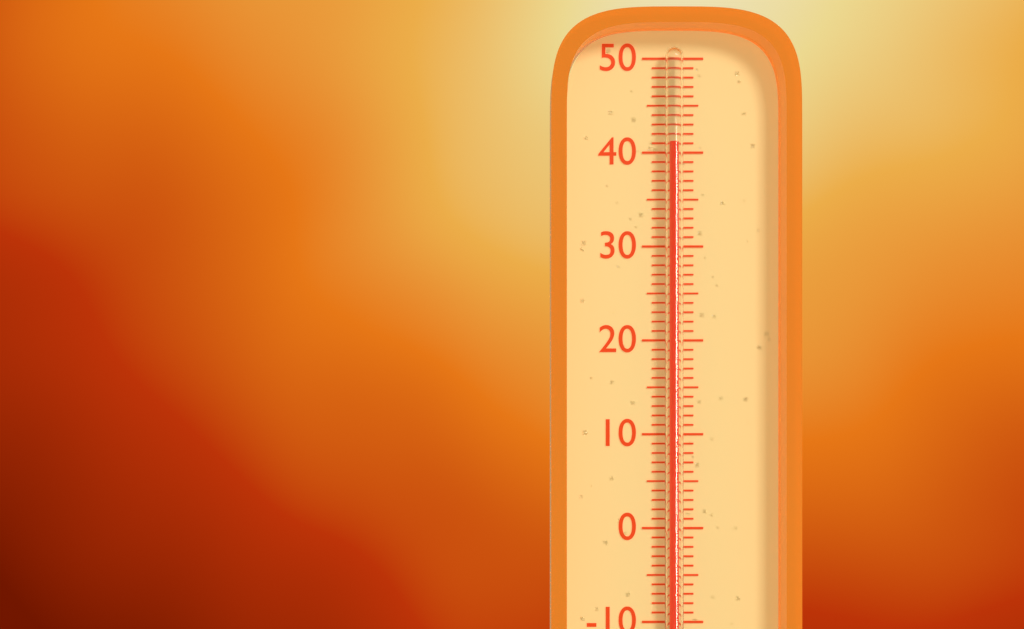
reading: 41 (no unit)
